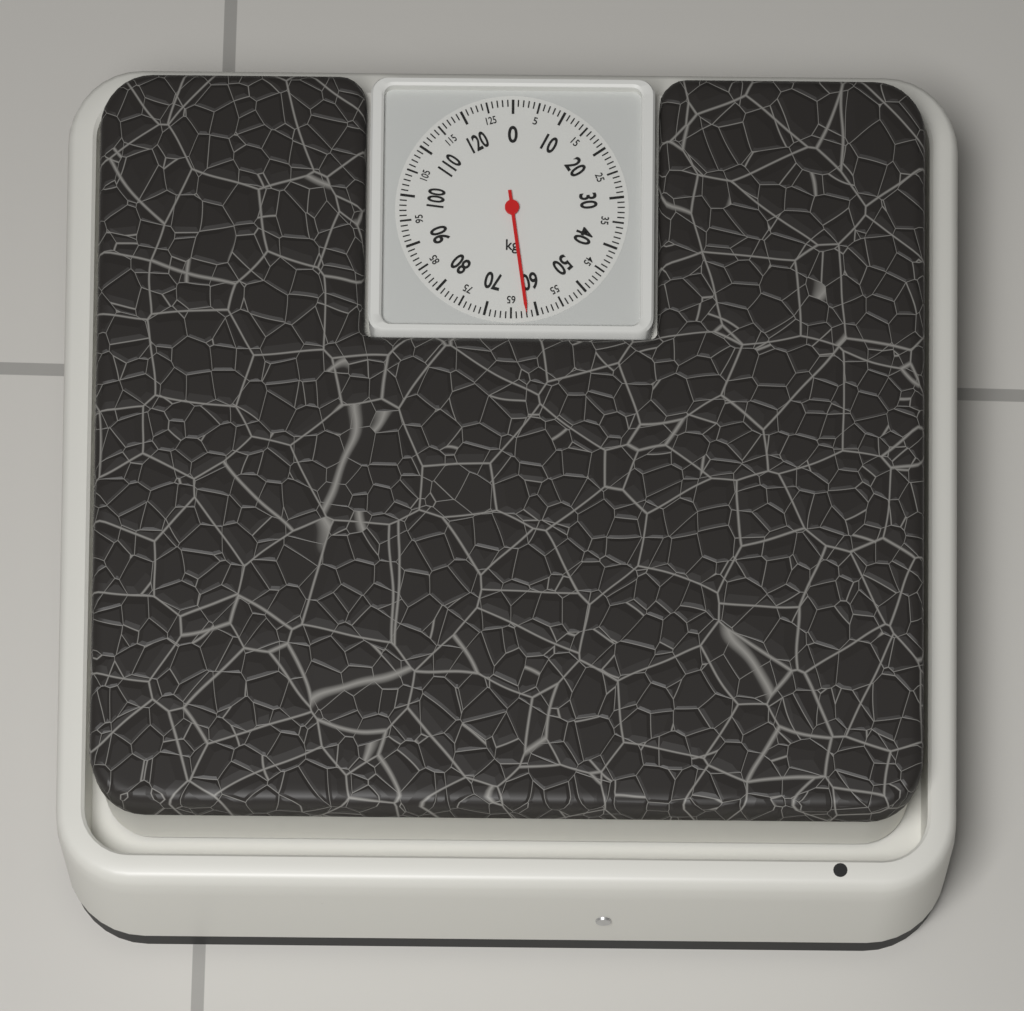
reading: 62 kg
